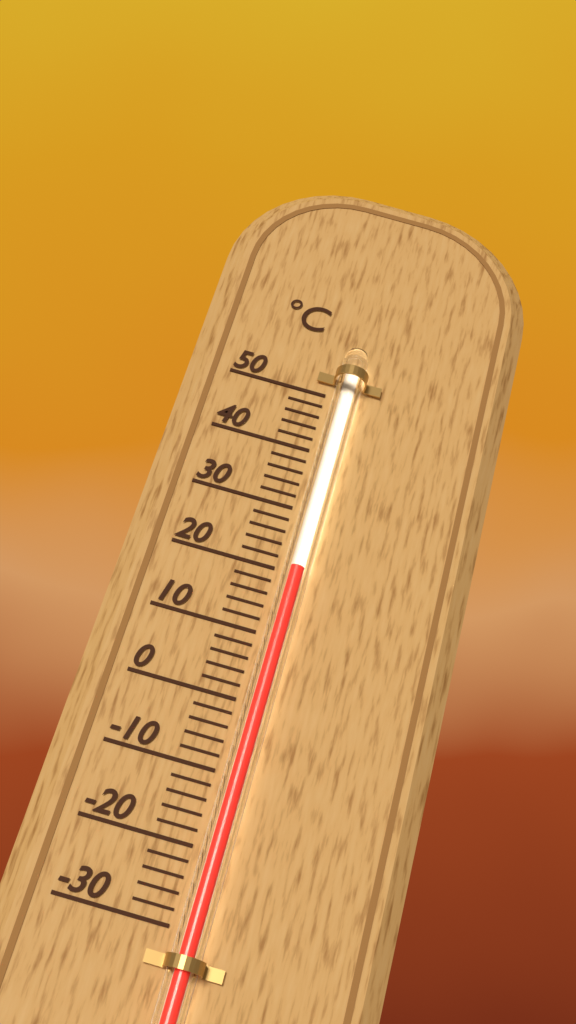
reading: 20 °C
